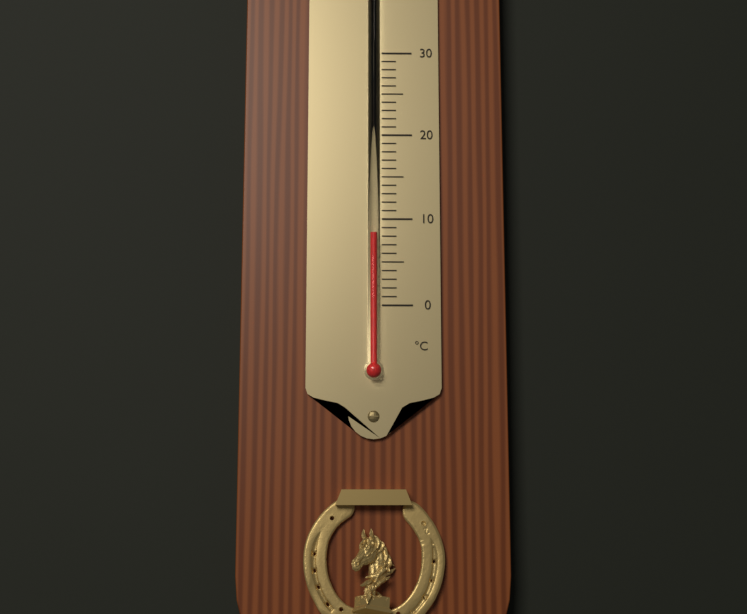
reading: 8 °C
